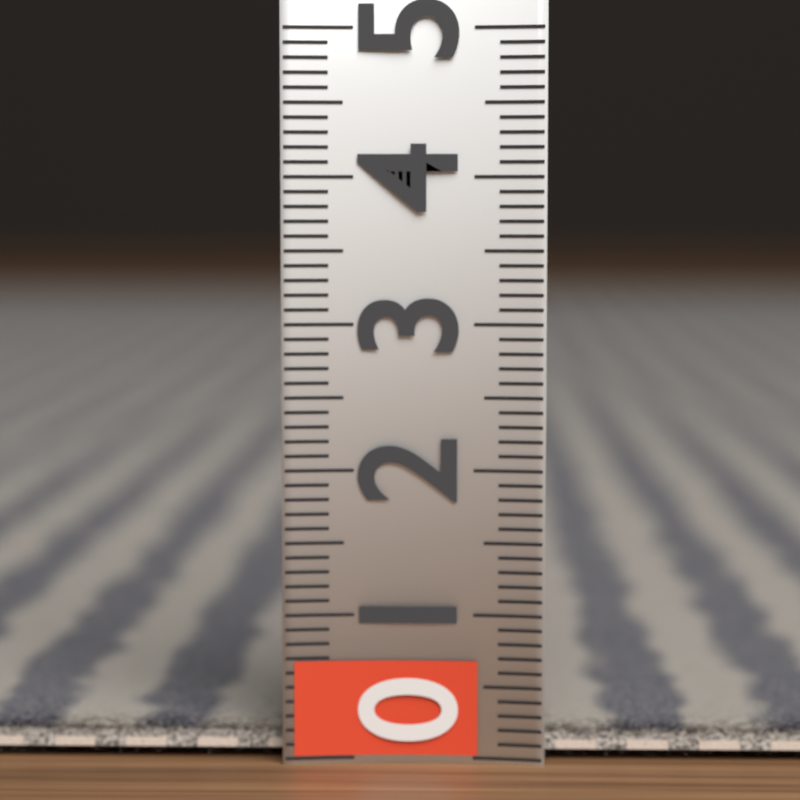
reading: 0.2 (no unit)
